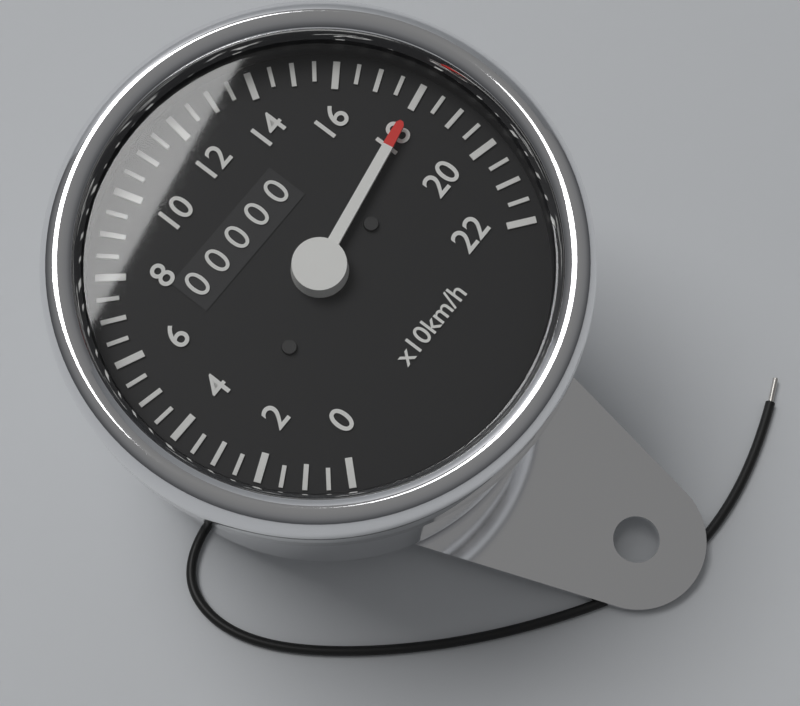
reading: 180 km/h
